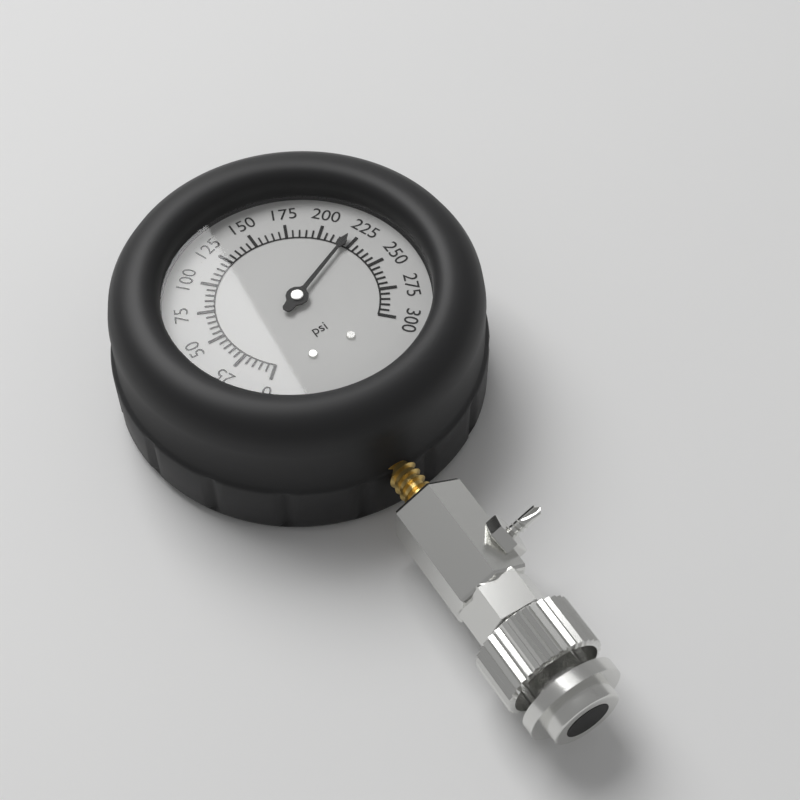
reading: 220 psi
